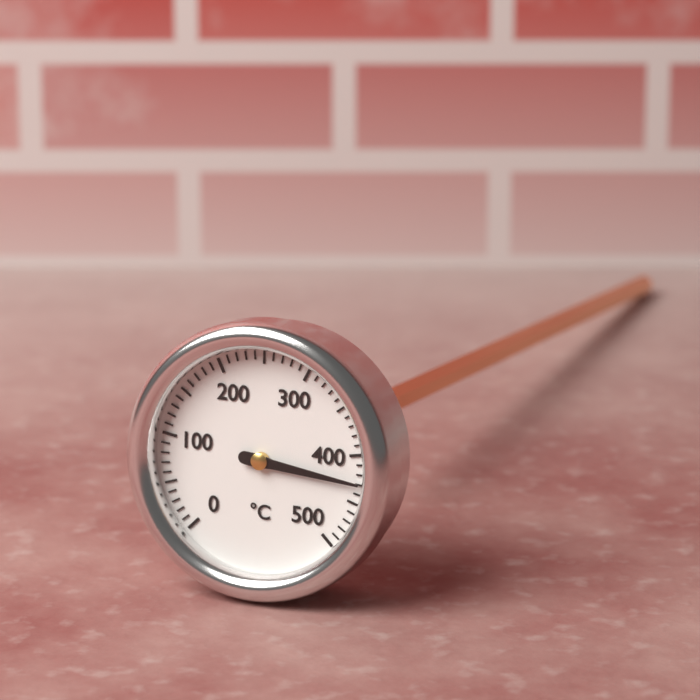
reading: 430 °C
